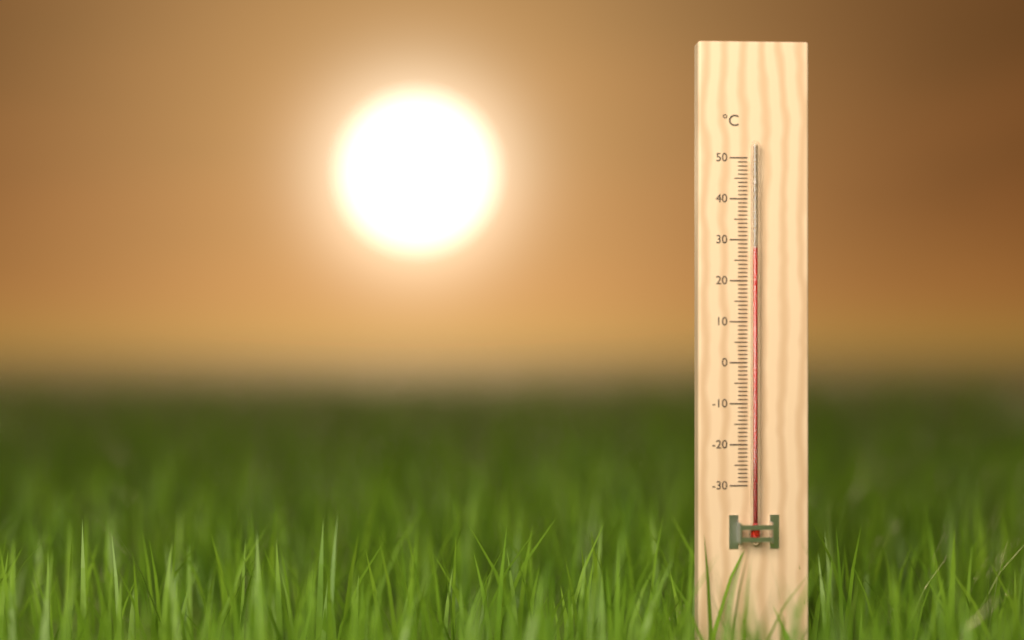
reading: 28 °C
